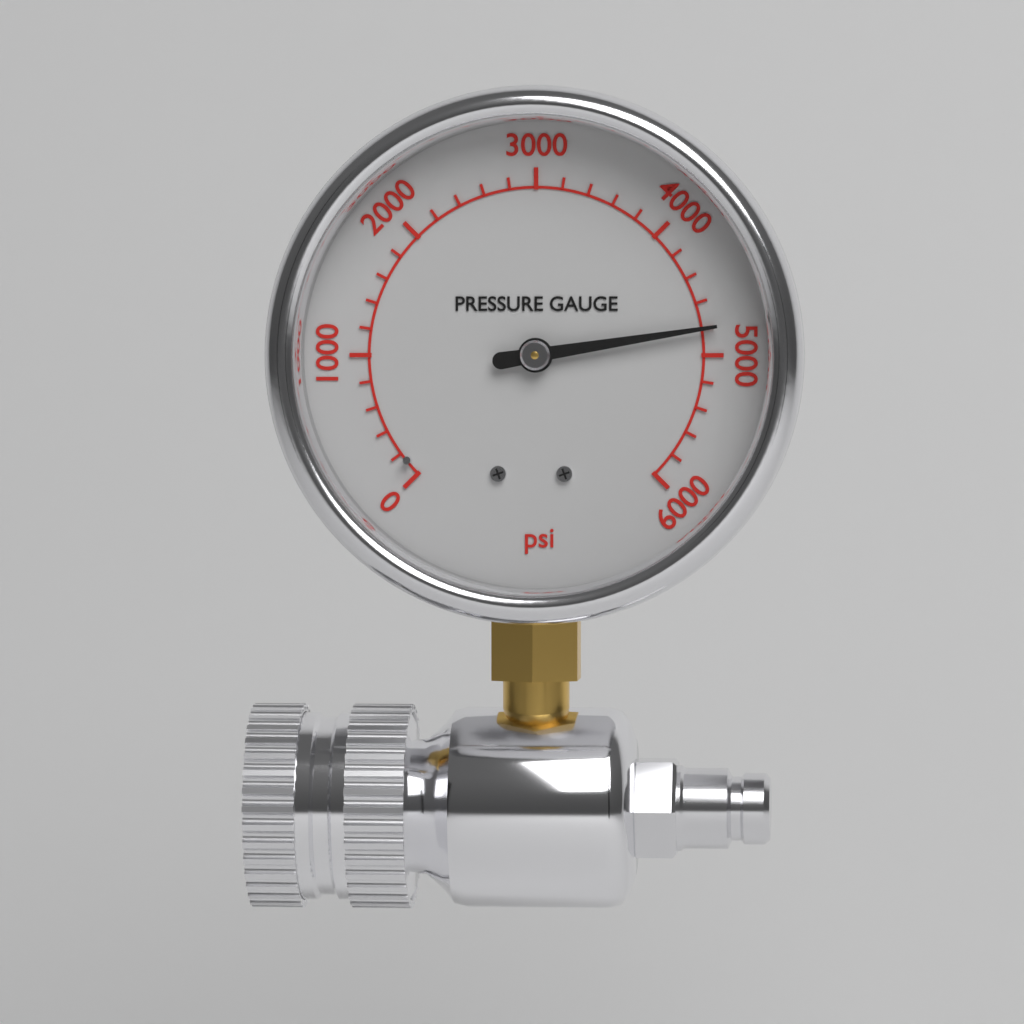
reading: 4800 psi
